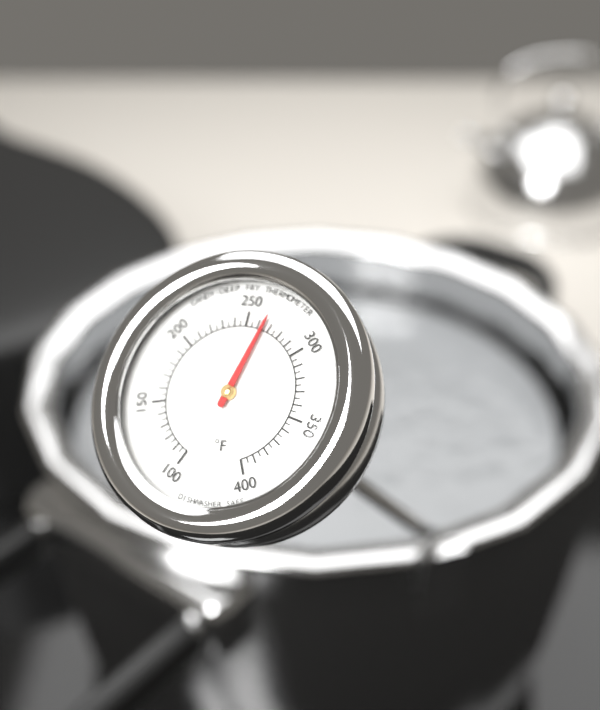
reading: 265 °F
